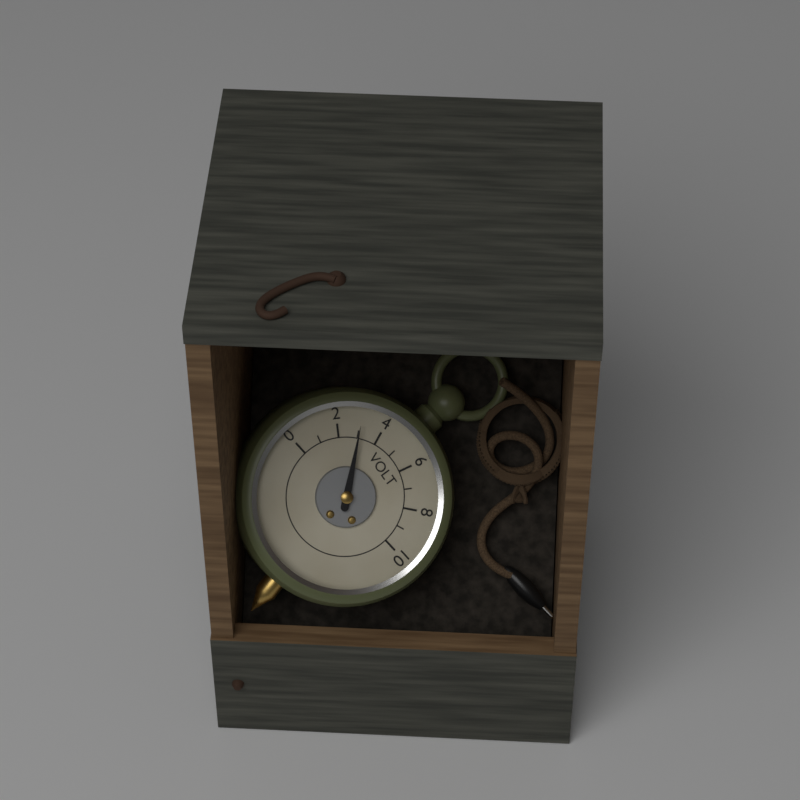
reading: 3 V
